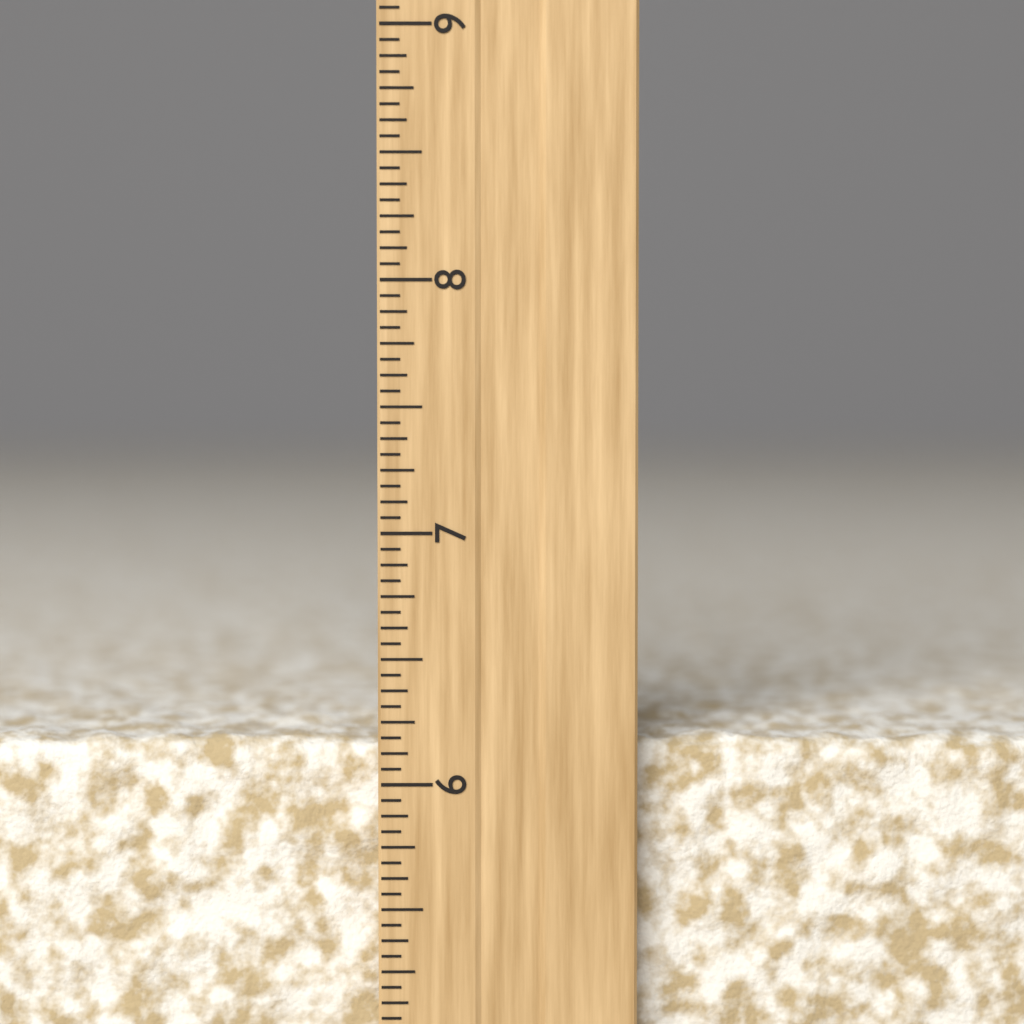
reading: 6.1875 inch
